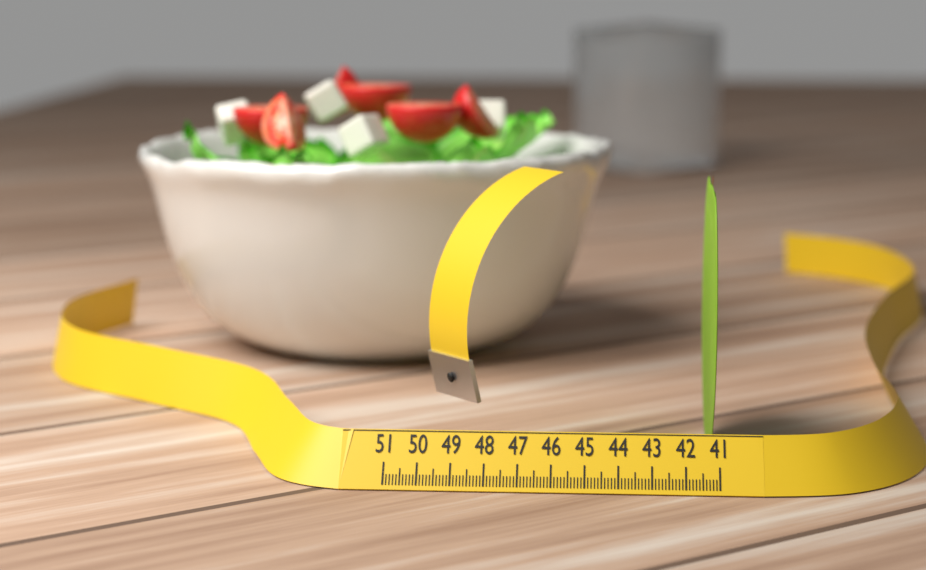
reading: 41.2 (no unit)
